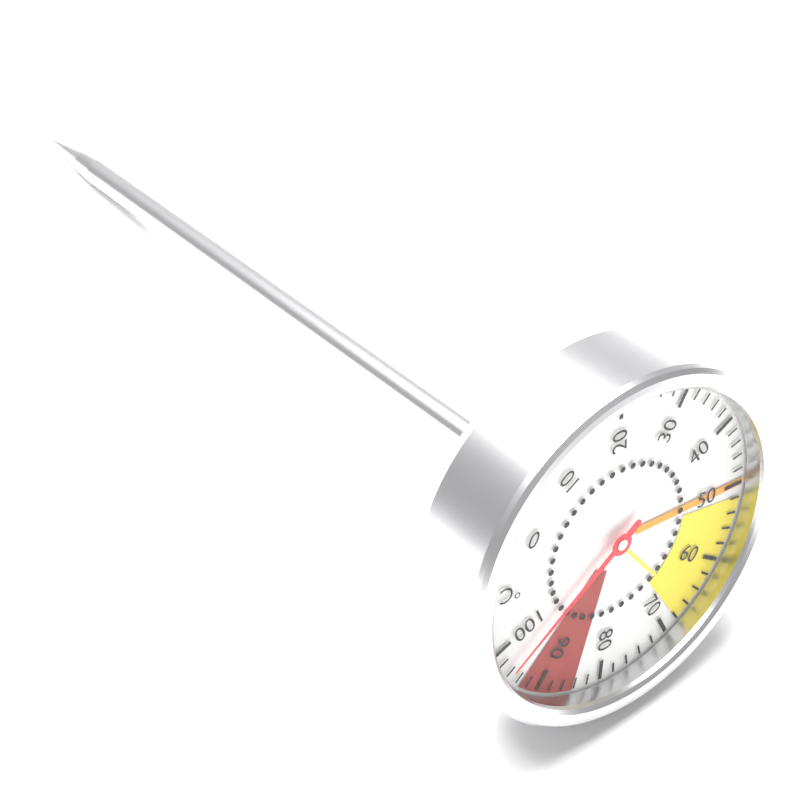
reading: 96 °C
